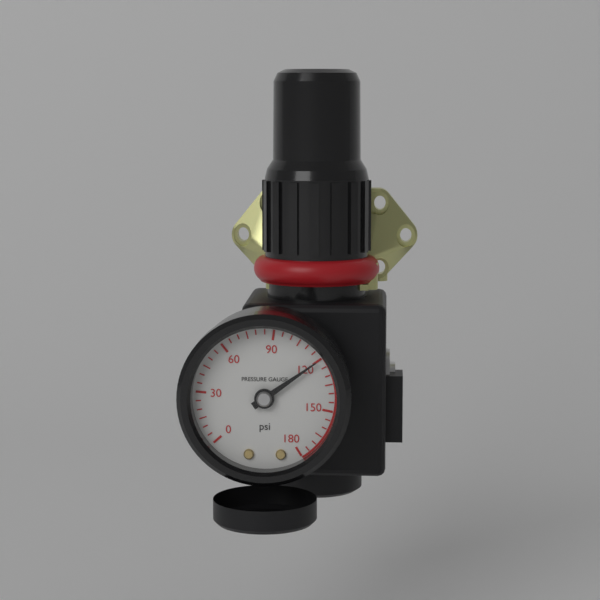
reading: 120 psi
